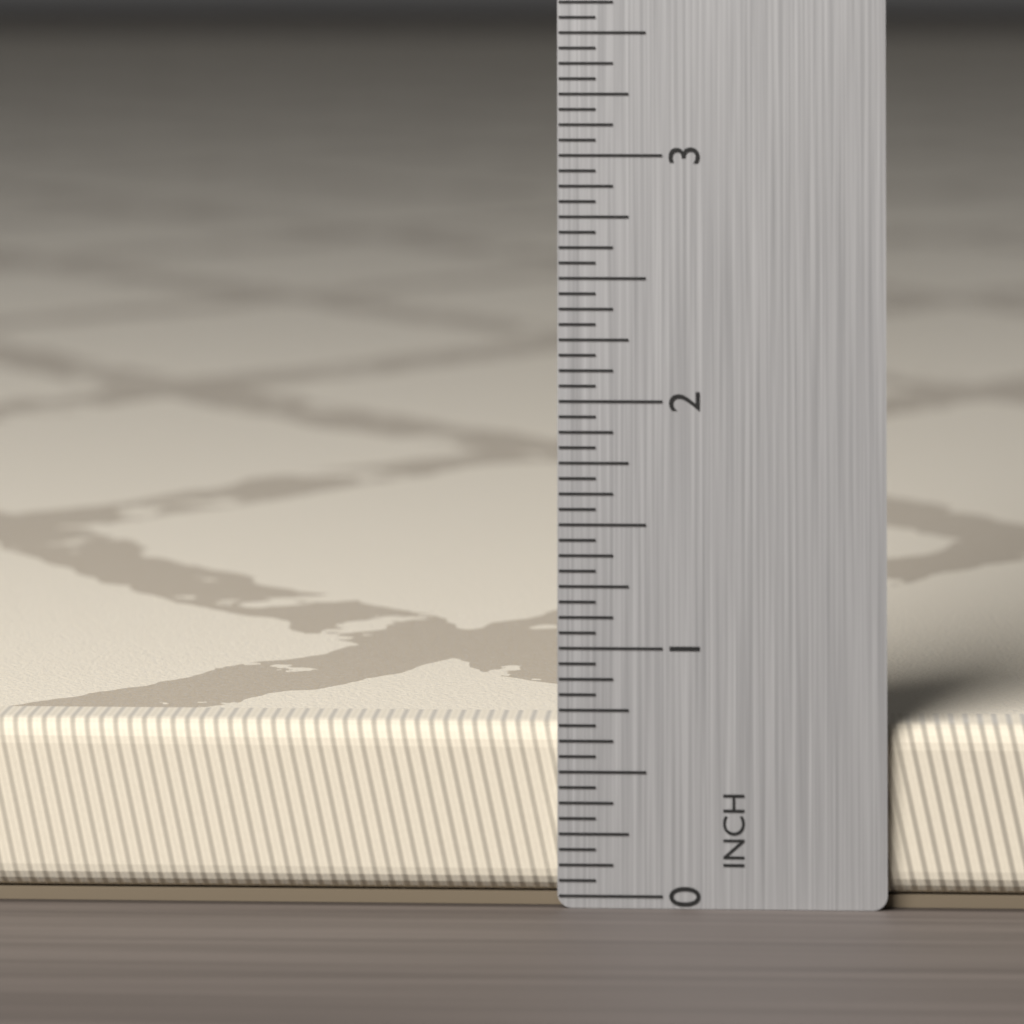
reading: 0.6875 in
